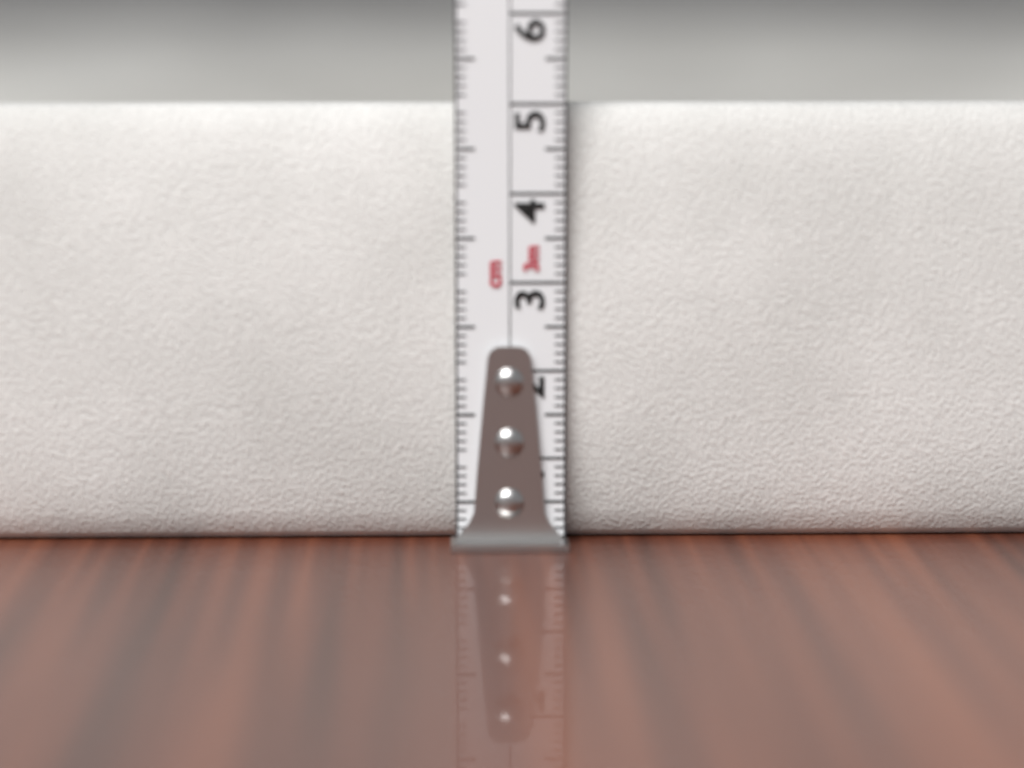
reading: 5.0 cm
